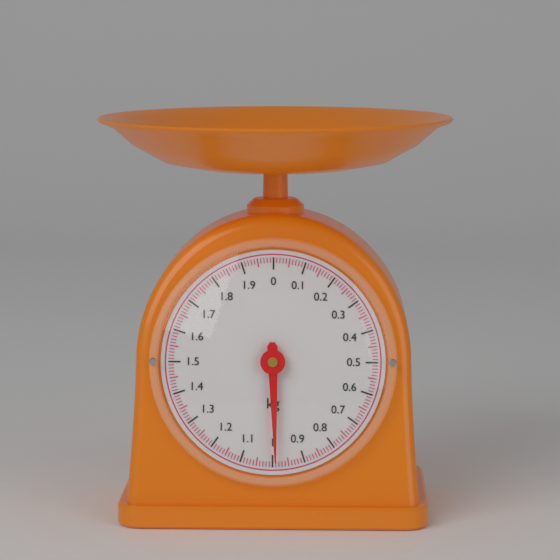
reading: 0.99 kg
